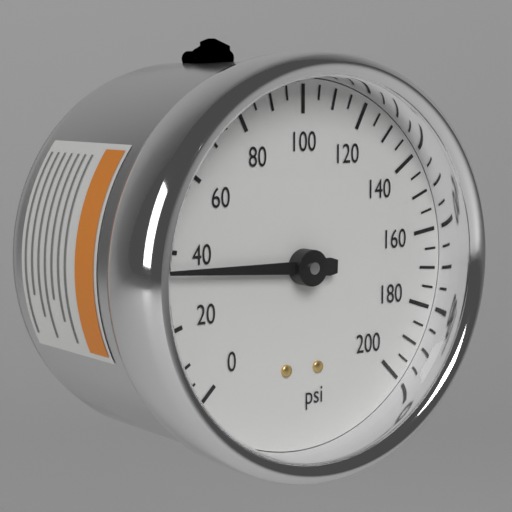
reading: 35 psi
